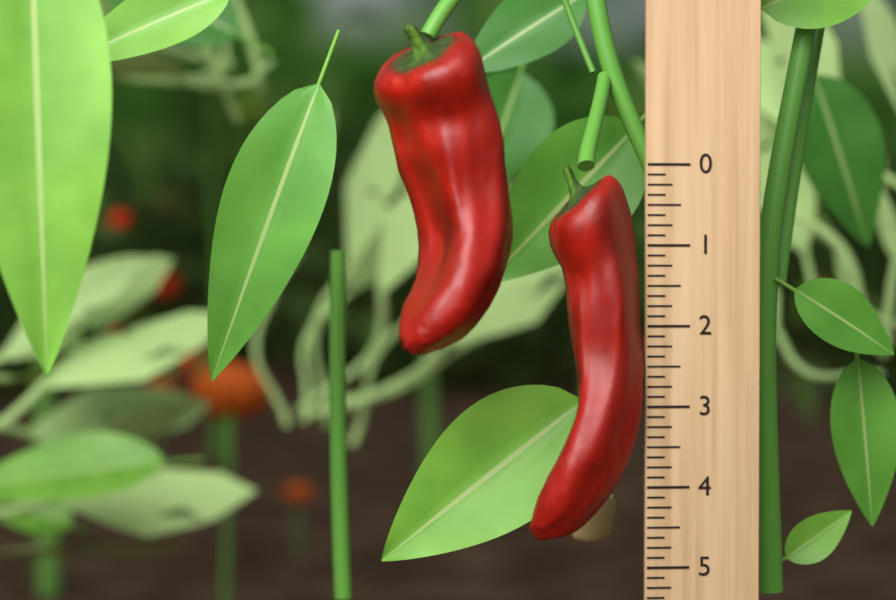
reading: 4.625 (no unit)
